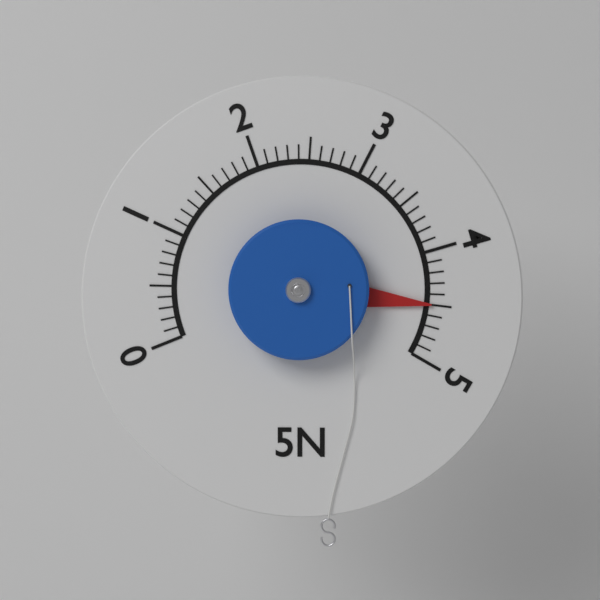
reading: 4.5 N
